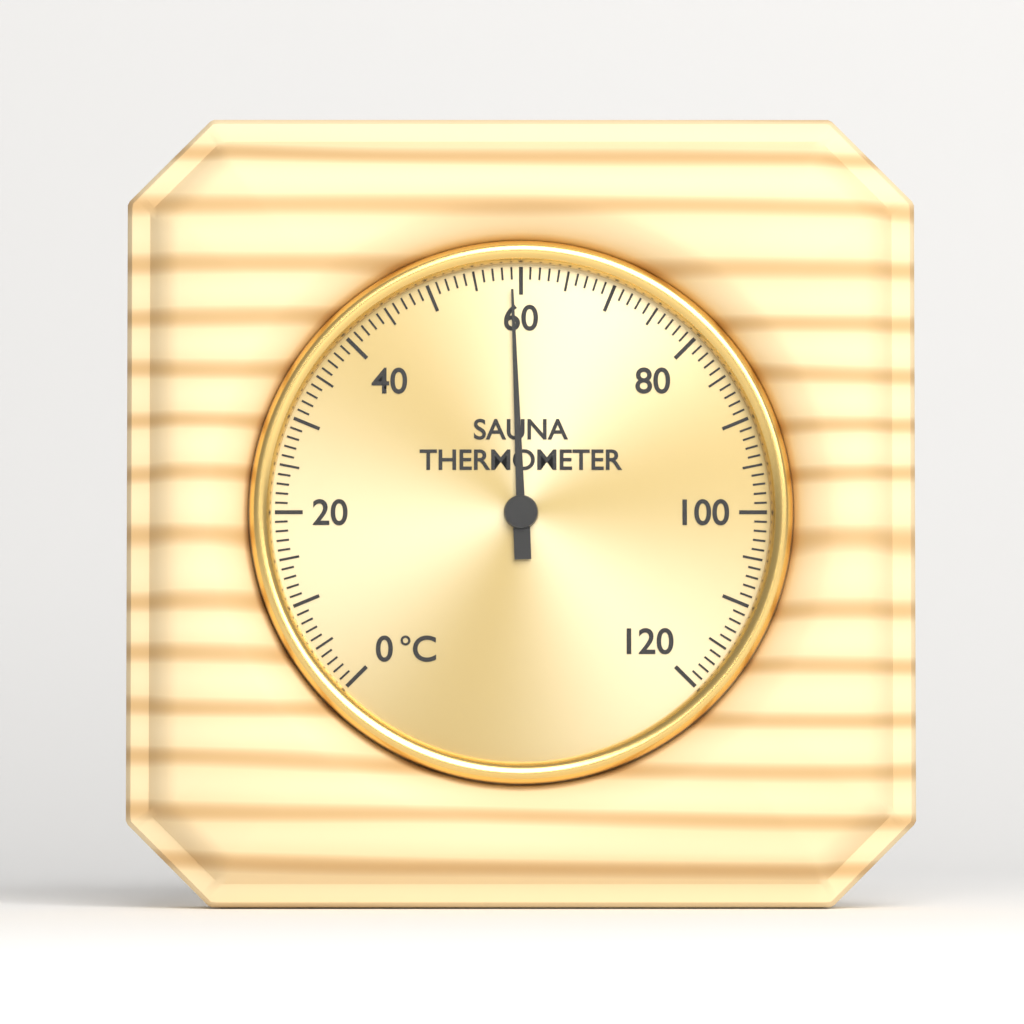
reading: 59 °C
